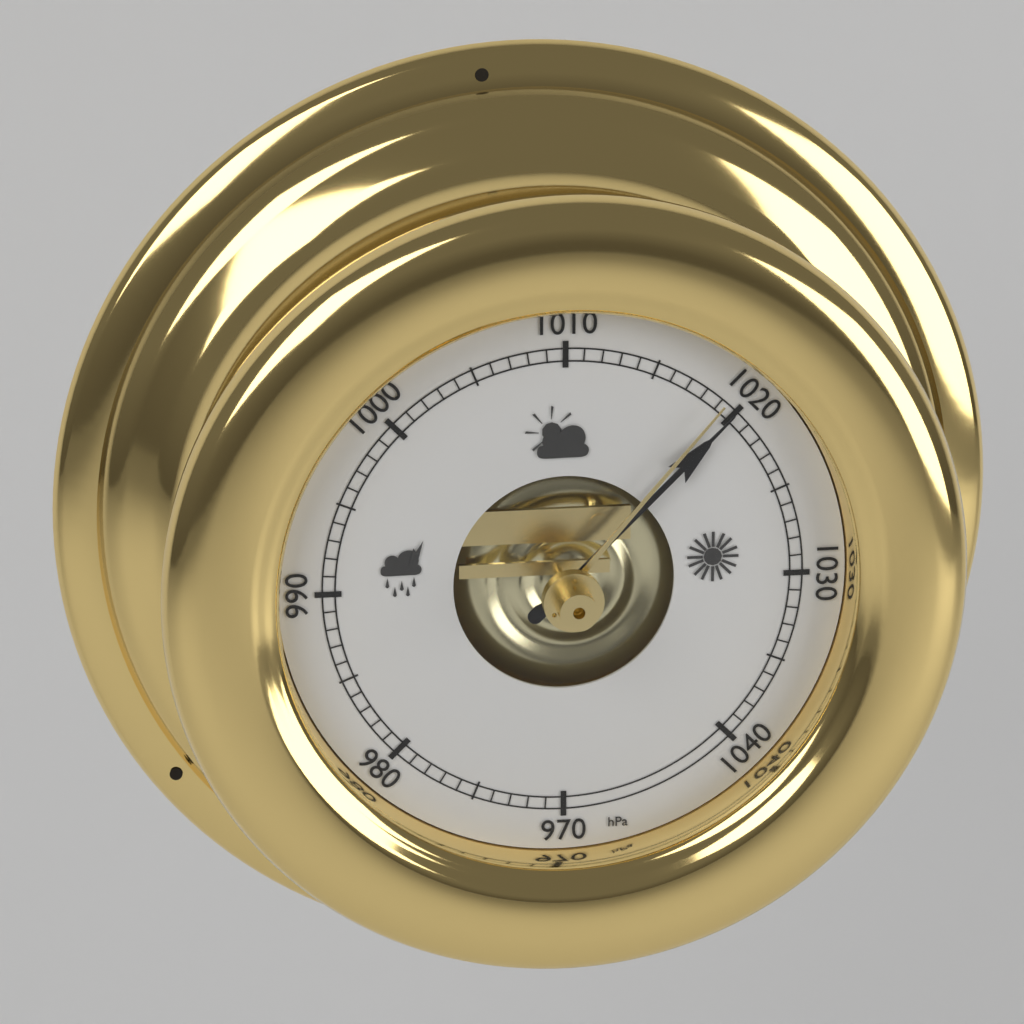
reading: 1020 hPa
